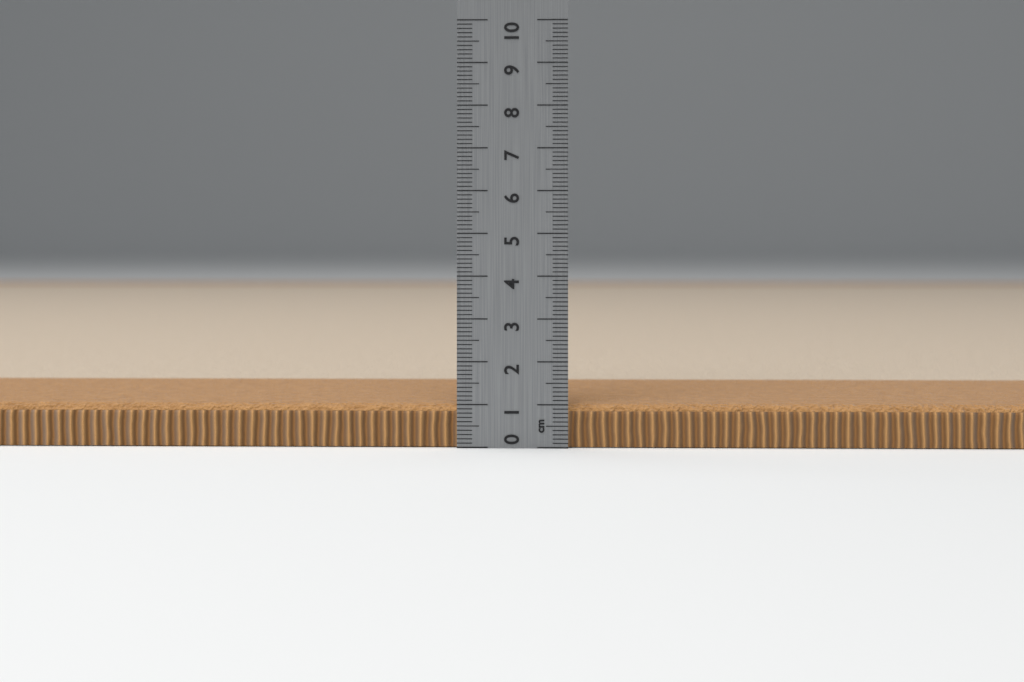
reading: 1.0 cm
